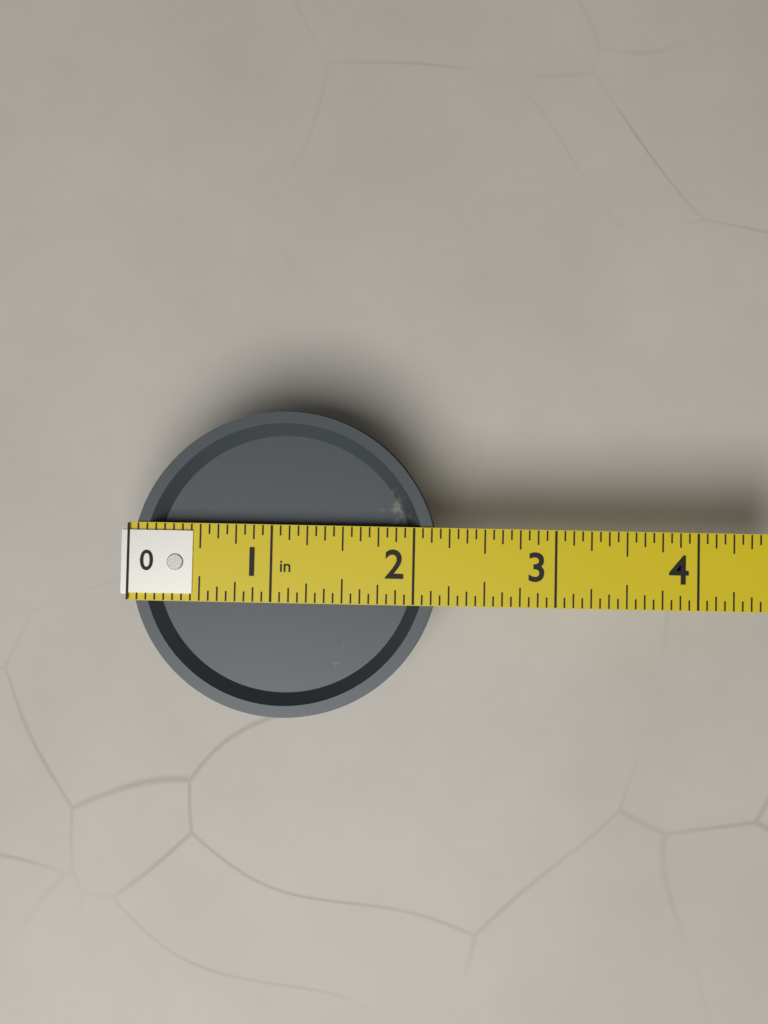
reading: 2.1875 in
